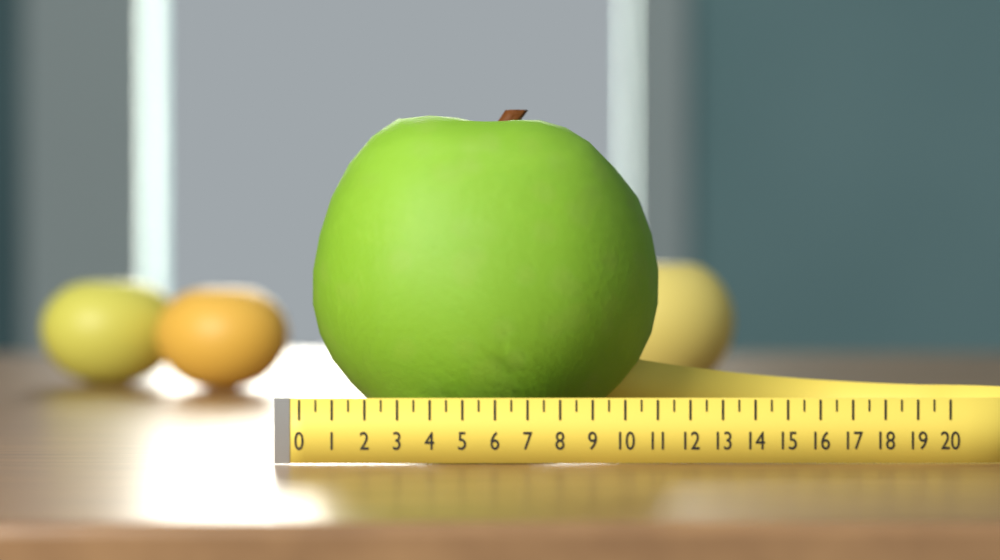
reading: 11.5 (no unit)
